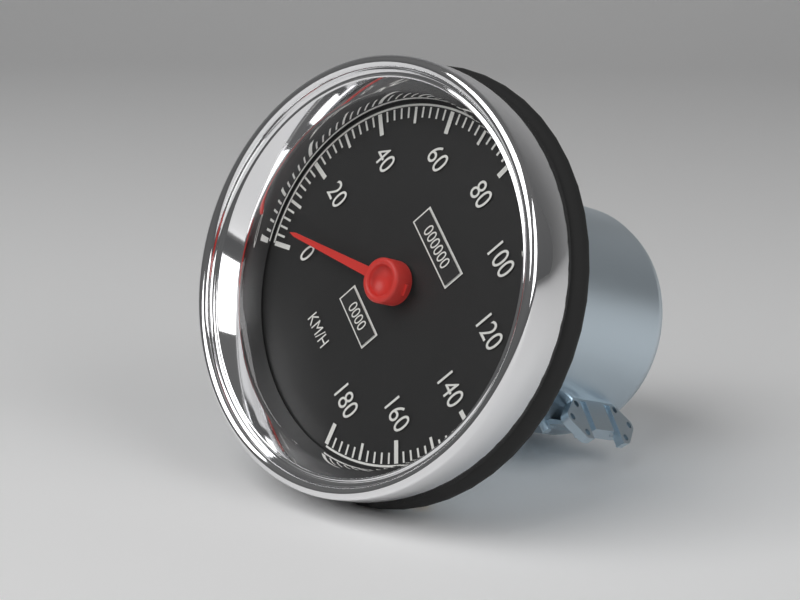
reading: 4 km/h
